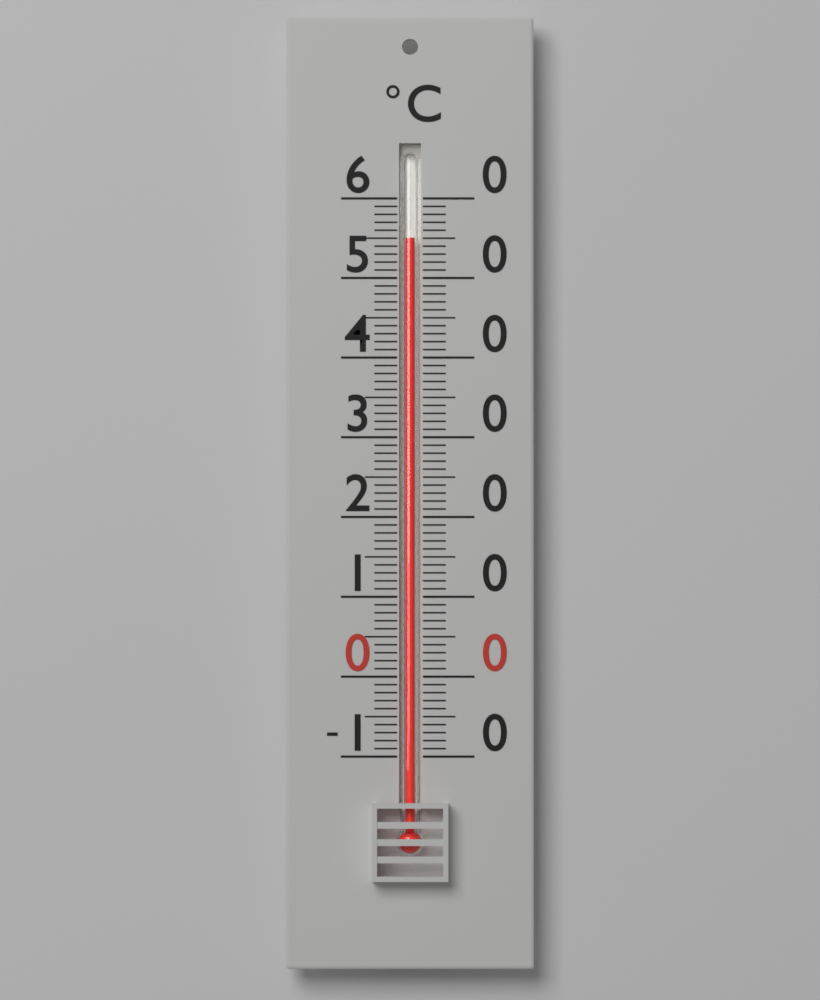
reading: 55 °C
